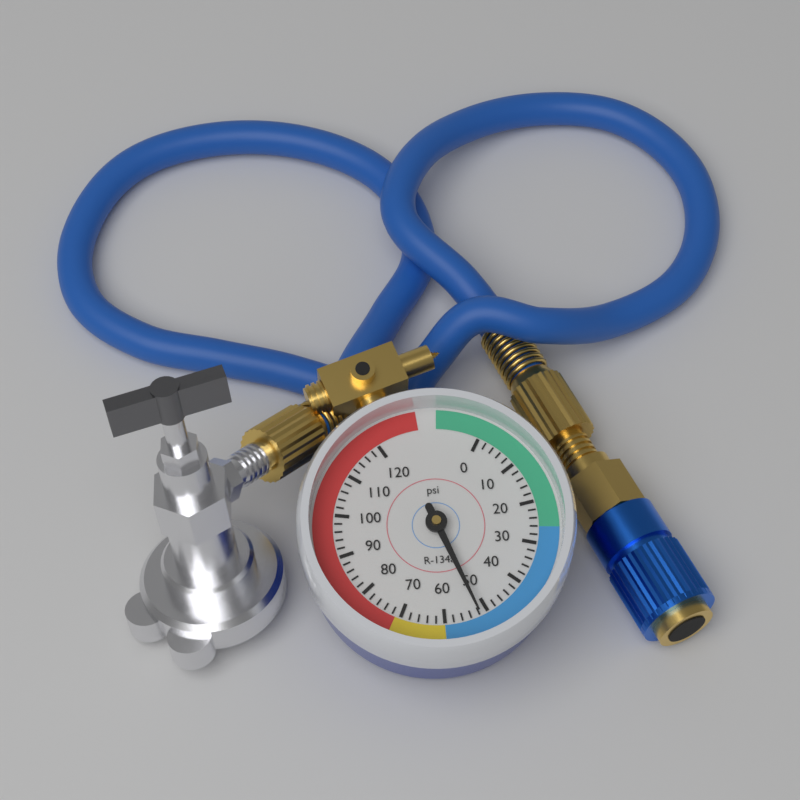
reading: 52 psi
